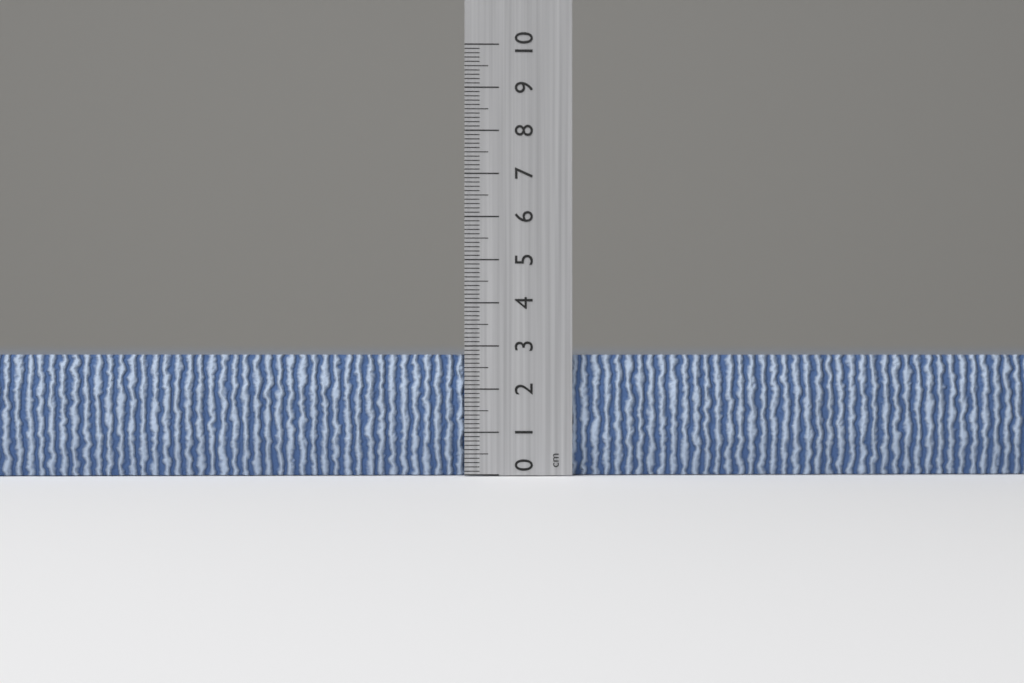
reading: 2.8 cm
